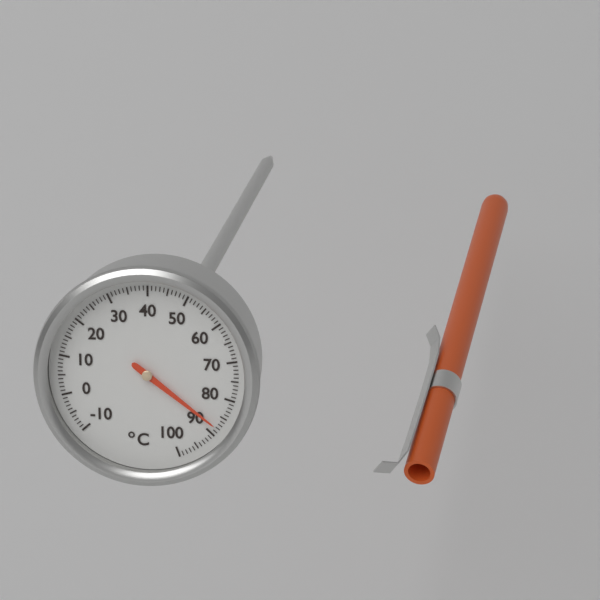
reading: 88 °C
